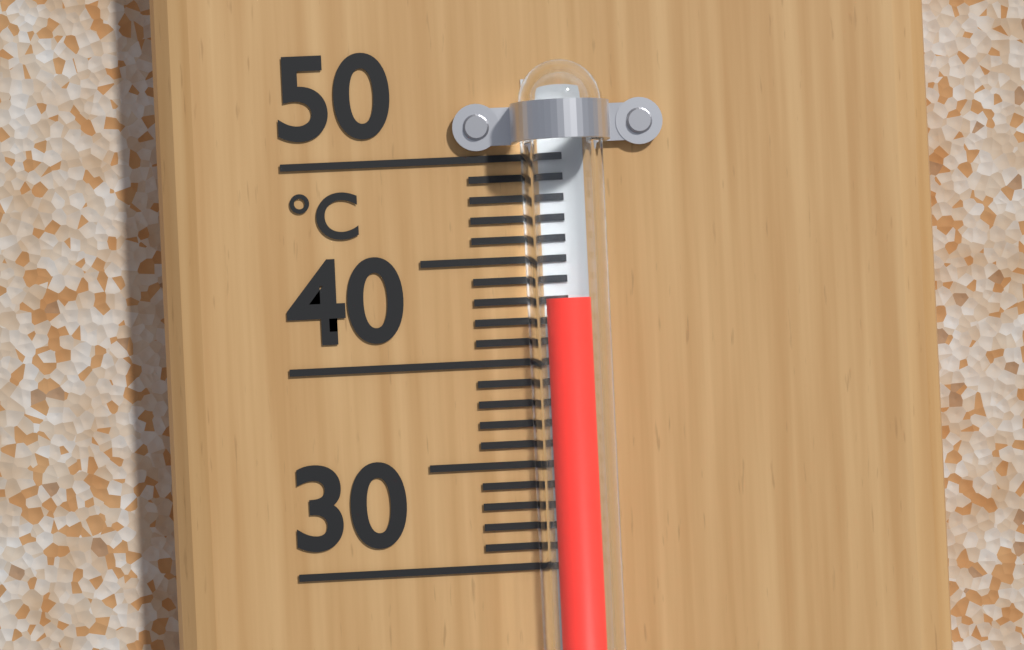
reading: 43 °C
